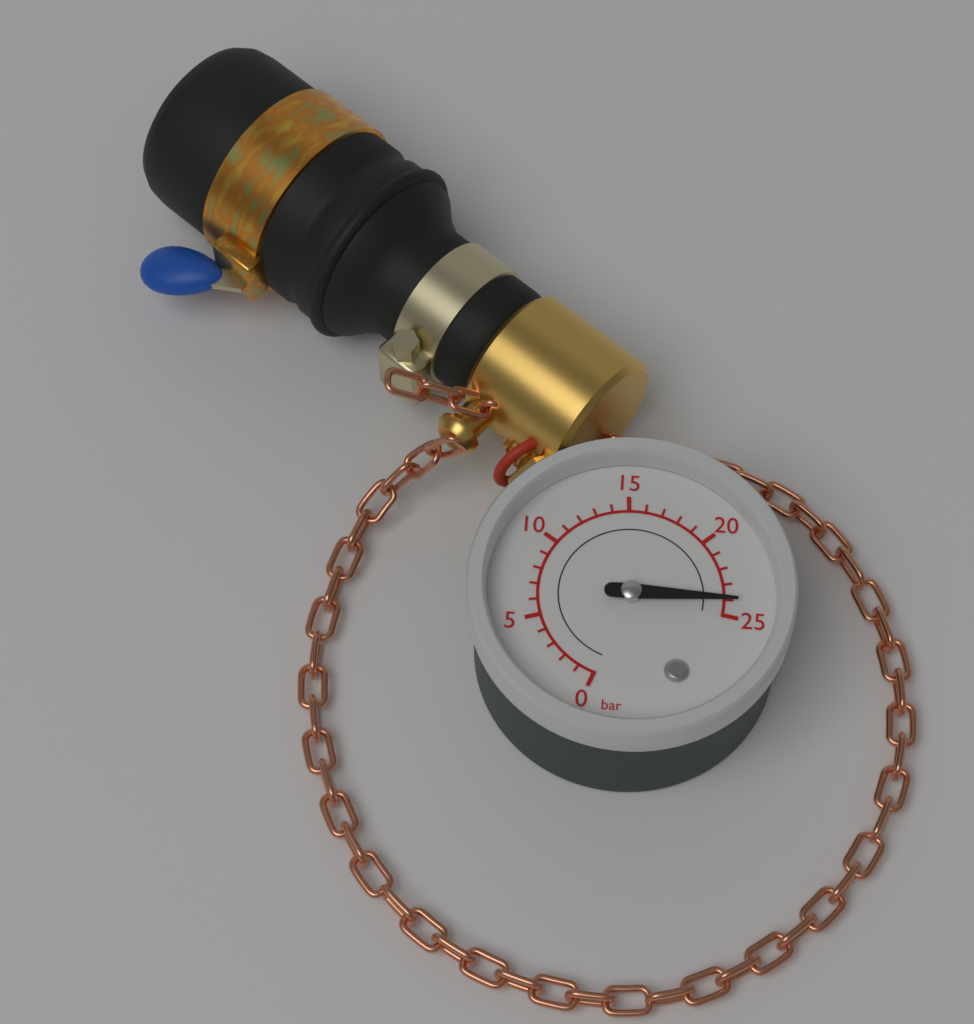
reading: 24 bar
